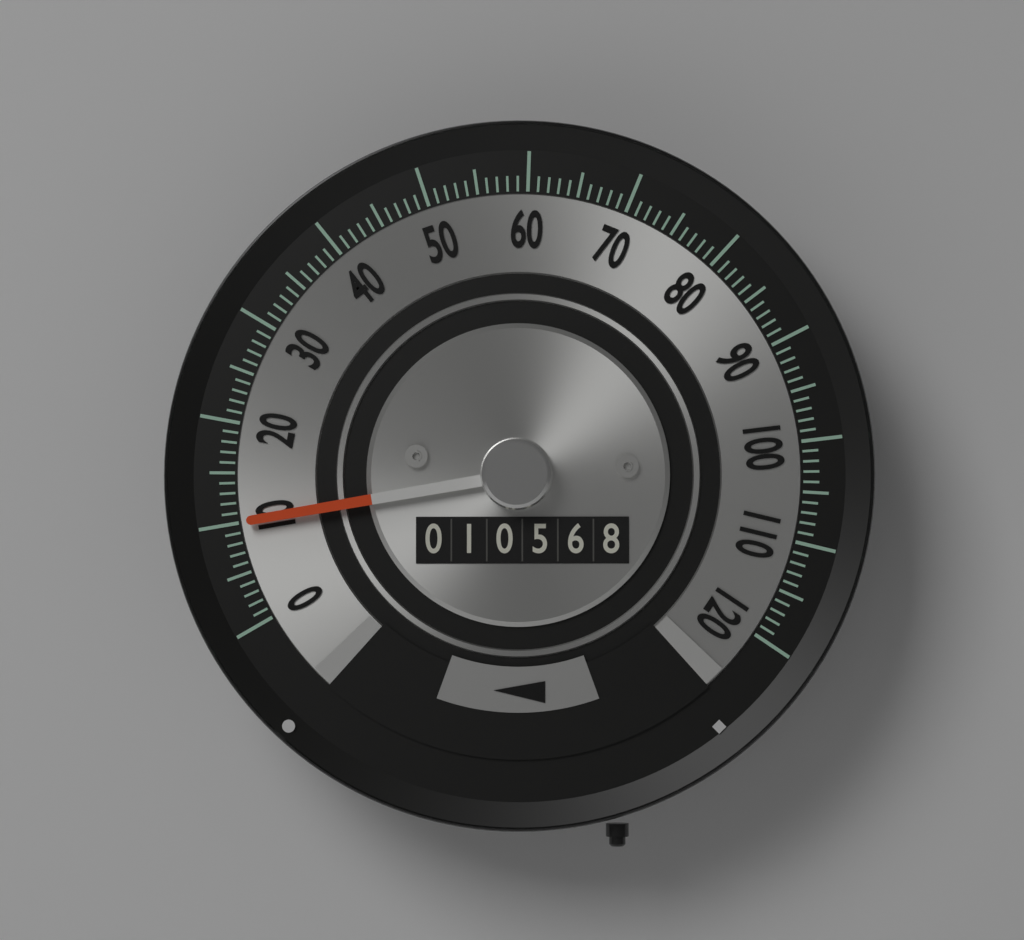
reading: 10 (no unit)
